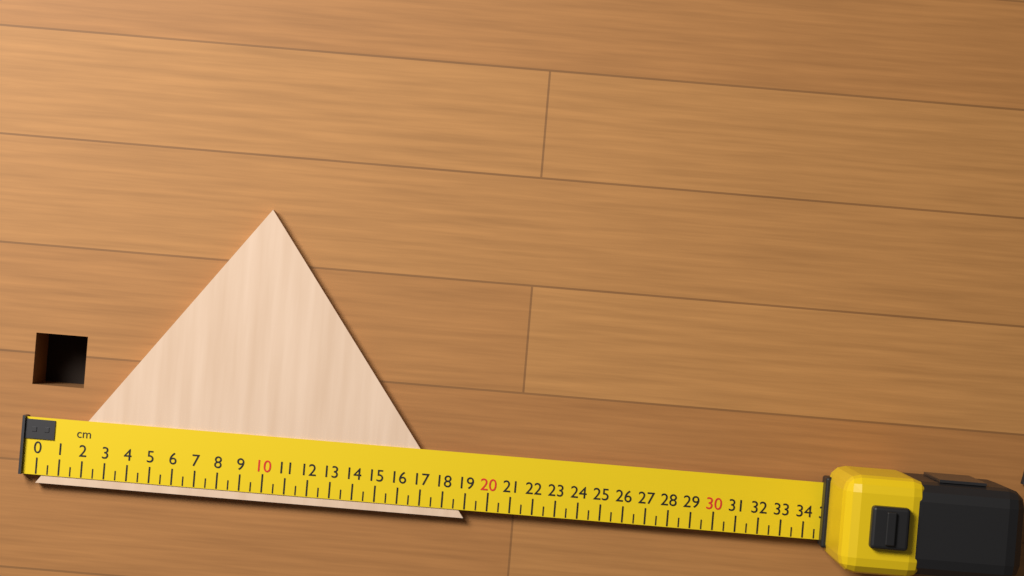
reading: 19.0 cm
